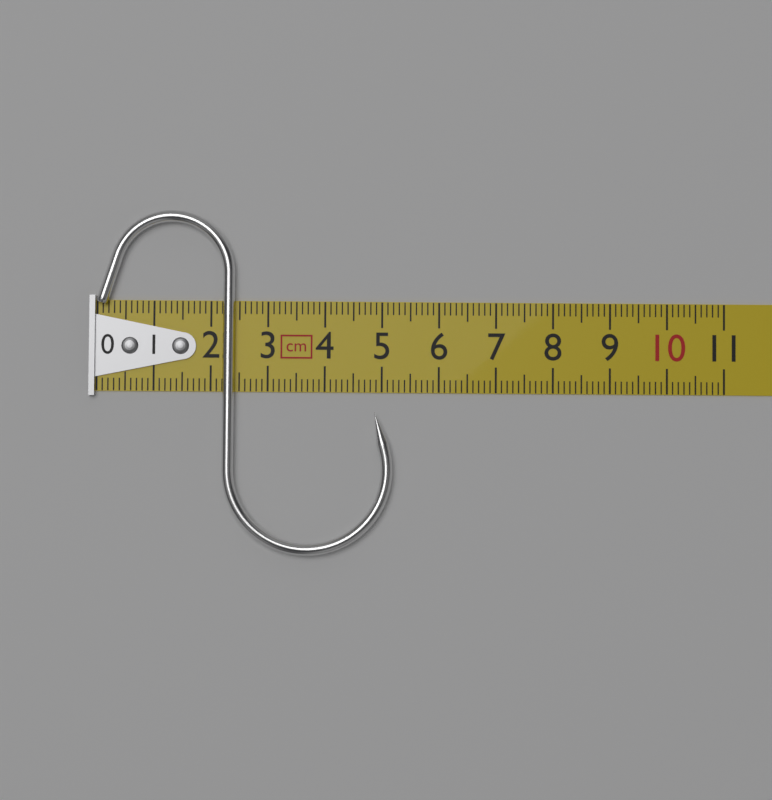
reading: 5.2 cm
